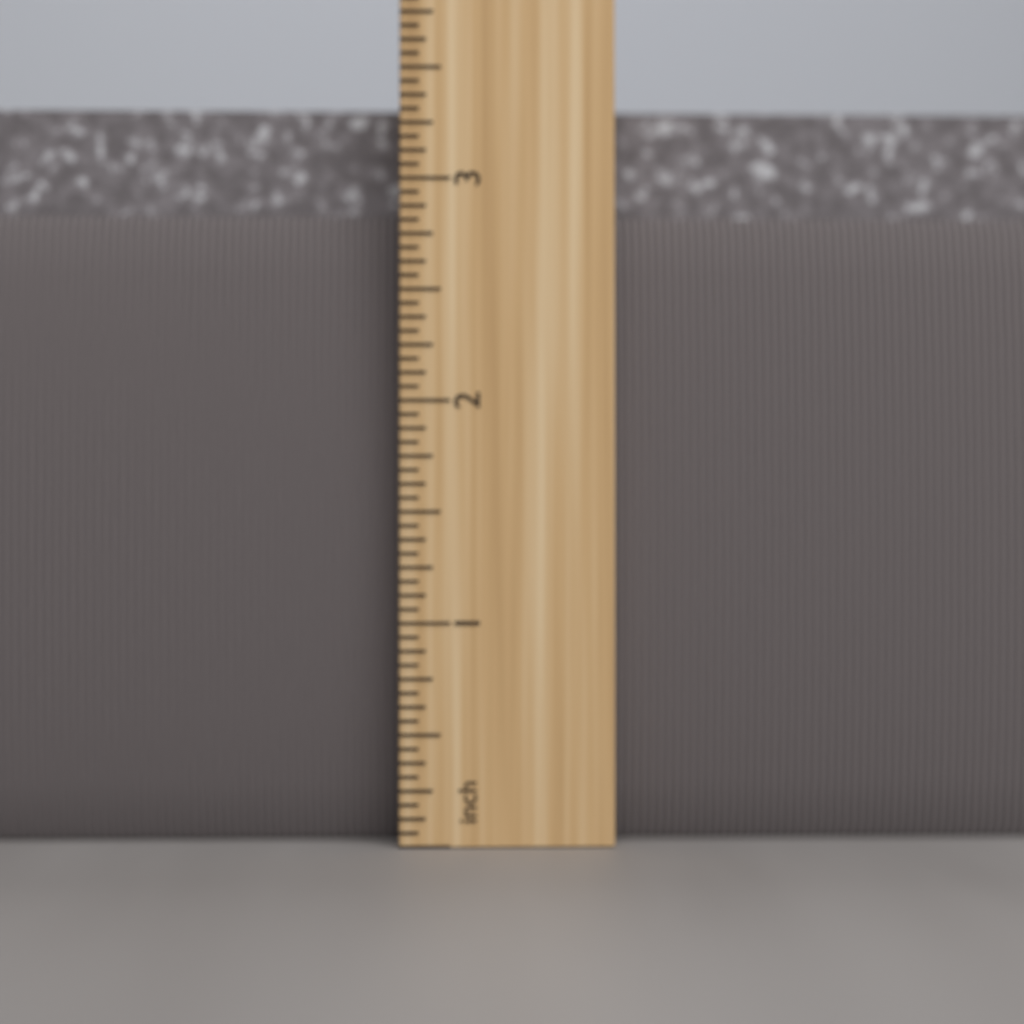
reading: 3.3750 inch
